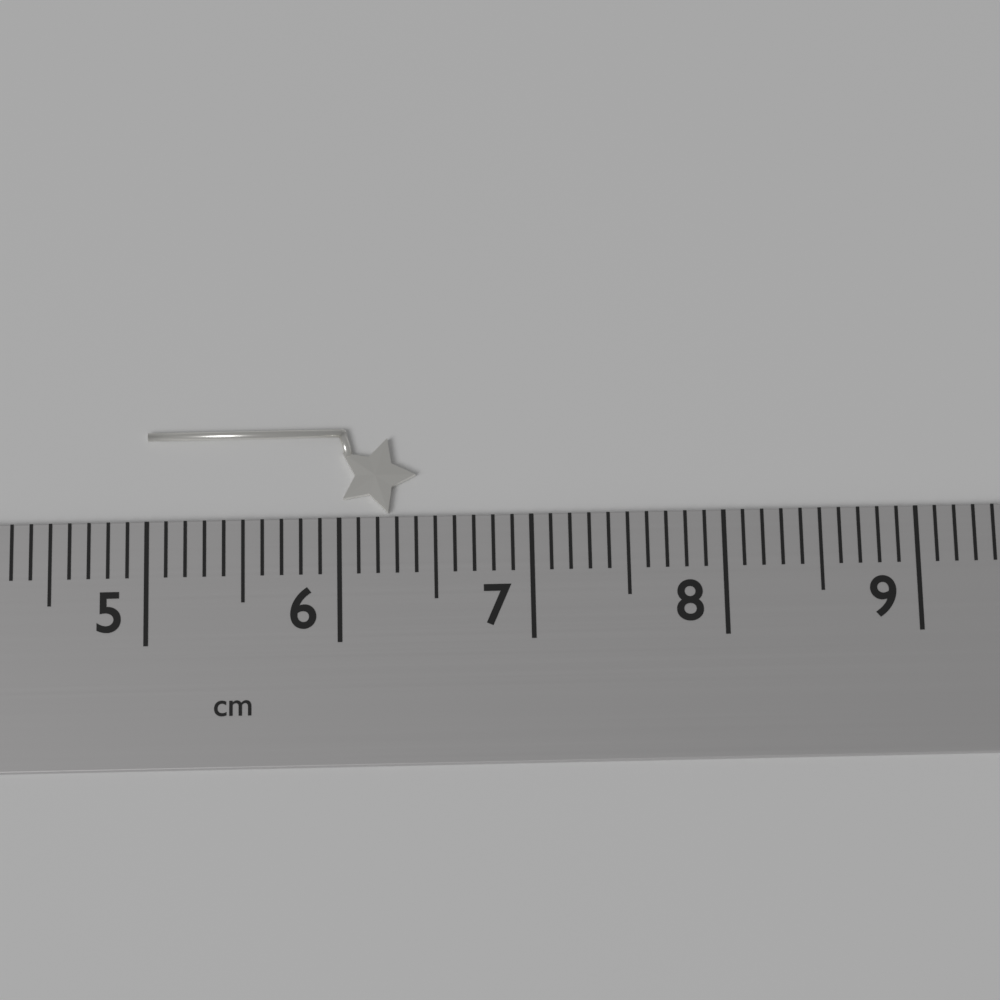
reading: 6.4 cm
